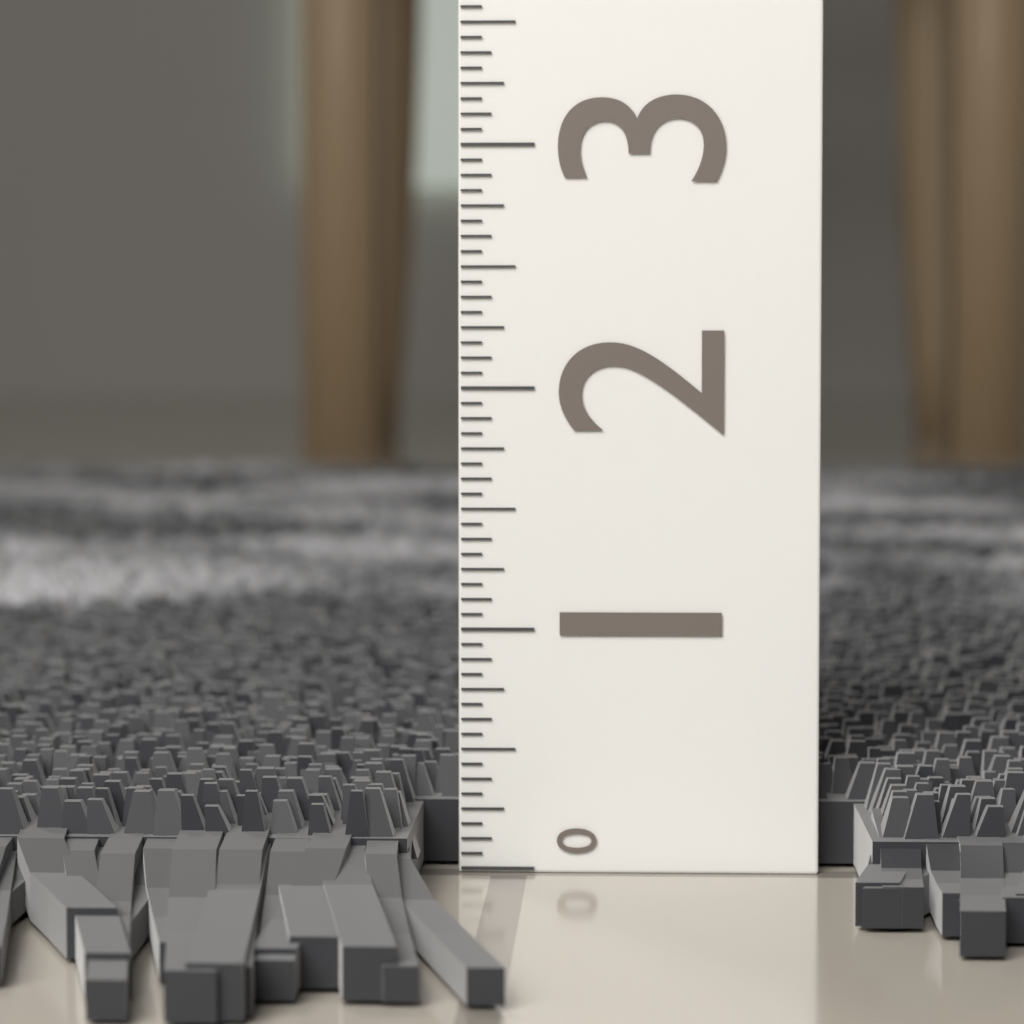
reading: 0.4375 (no unit)
